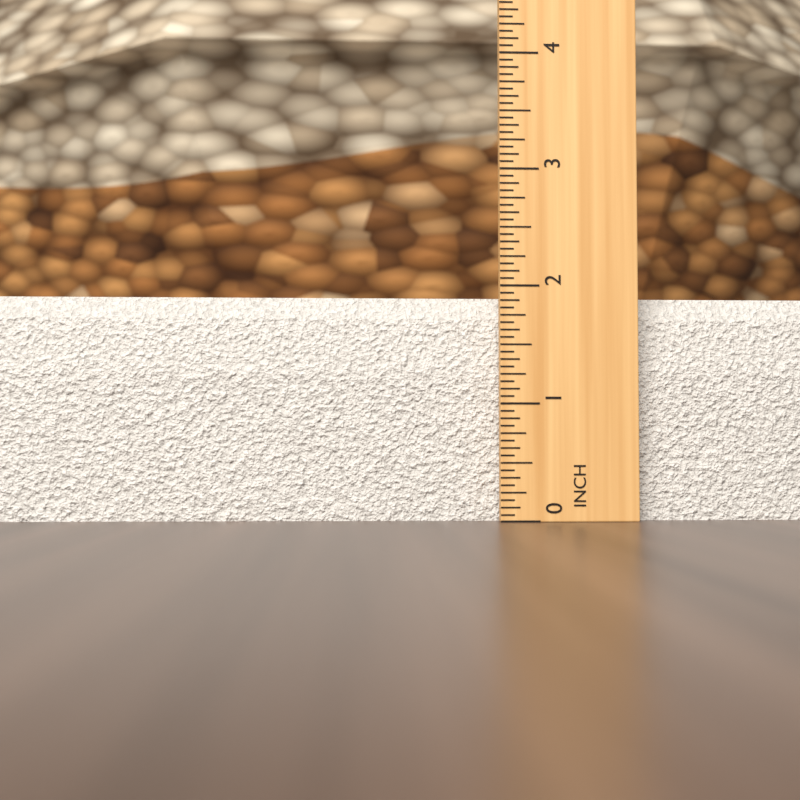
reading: 1.9375 in
